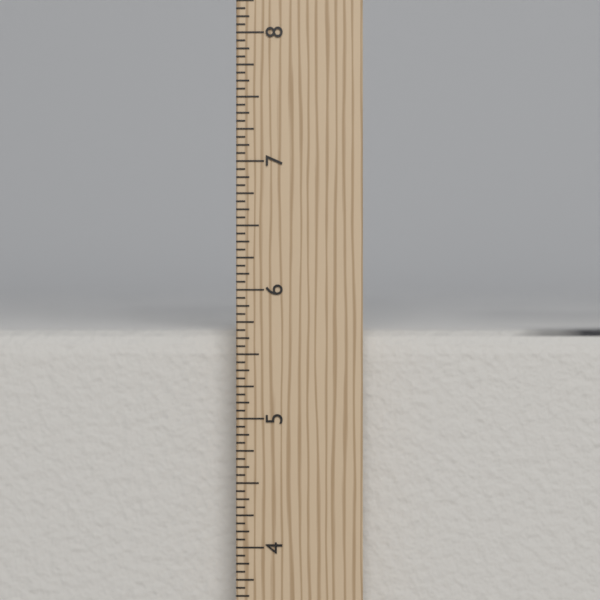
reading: 5.6875 in
